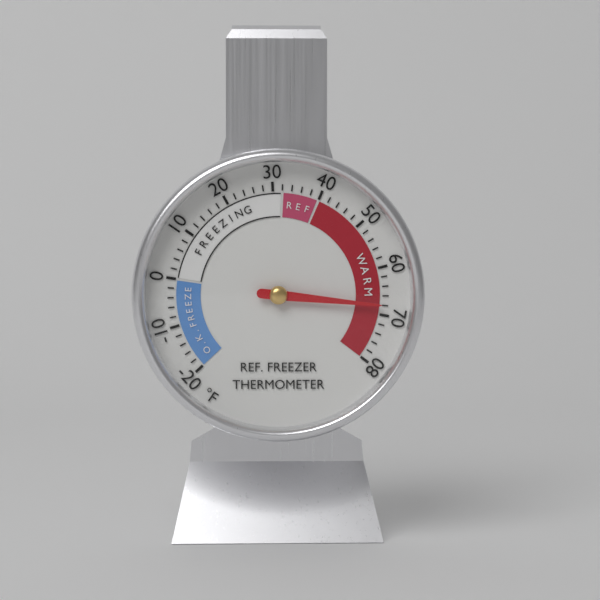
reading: 68 °F
